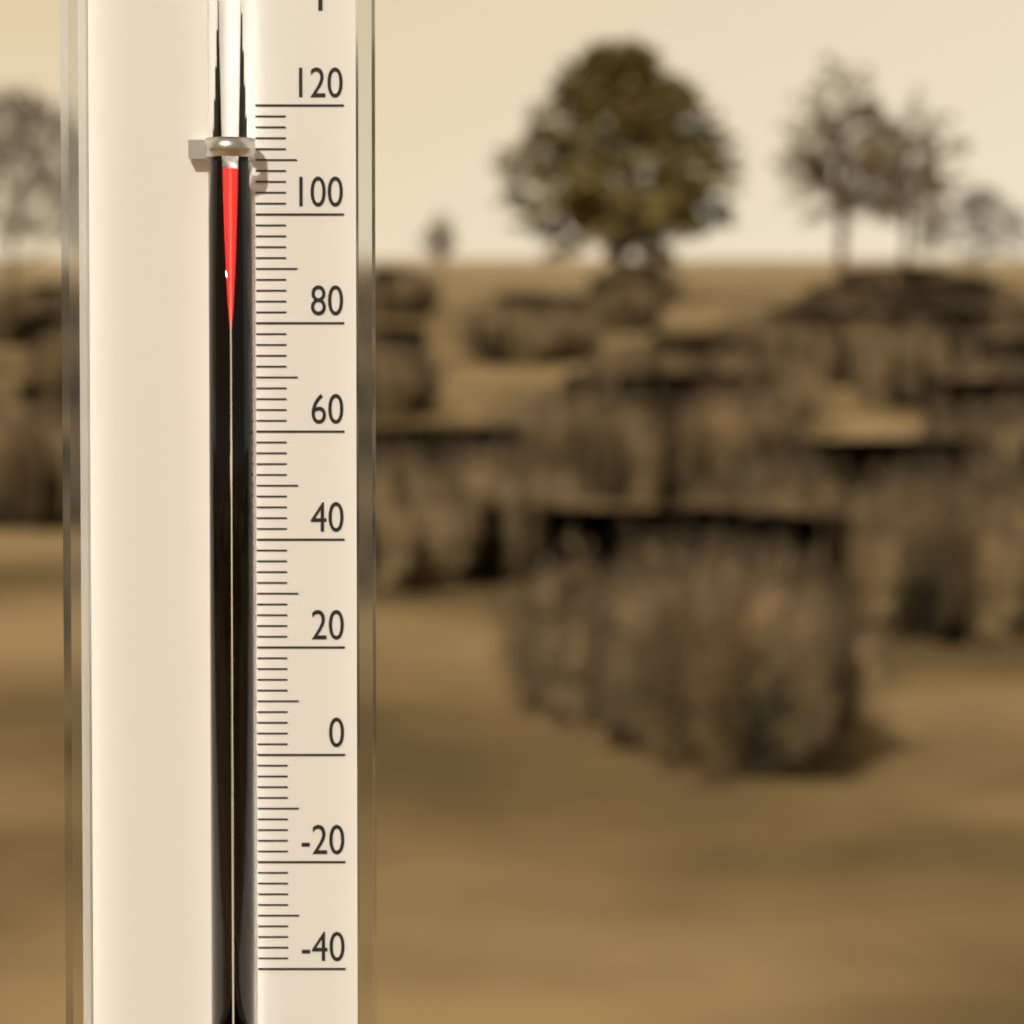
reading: 108 °F
